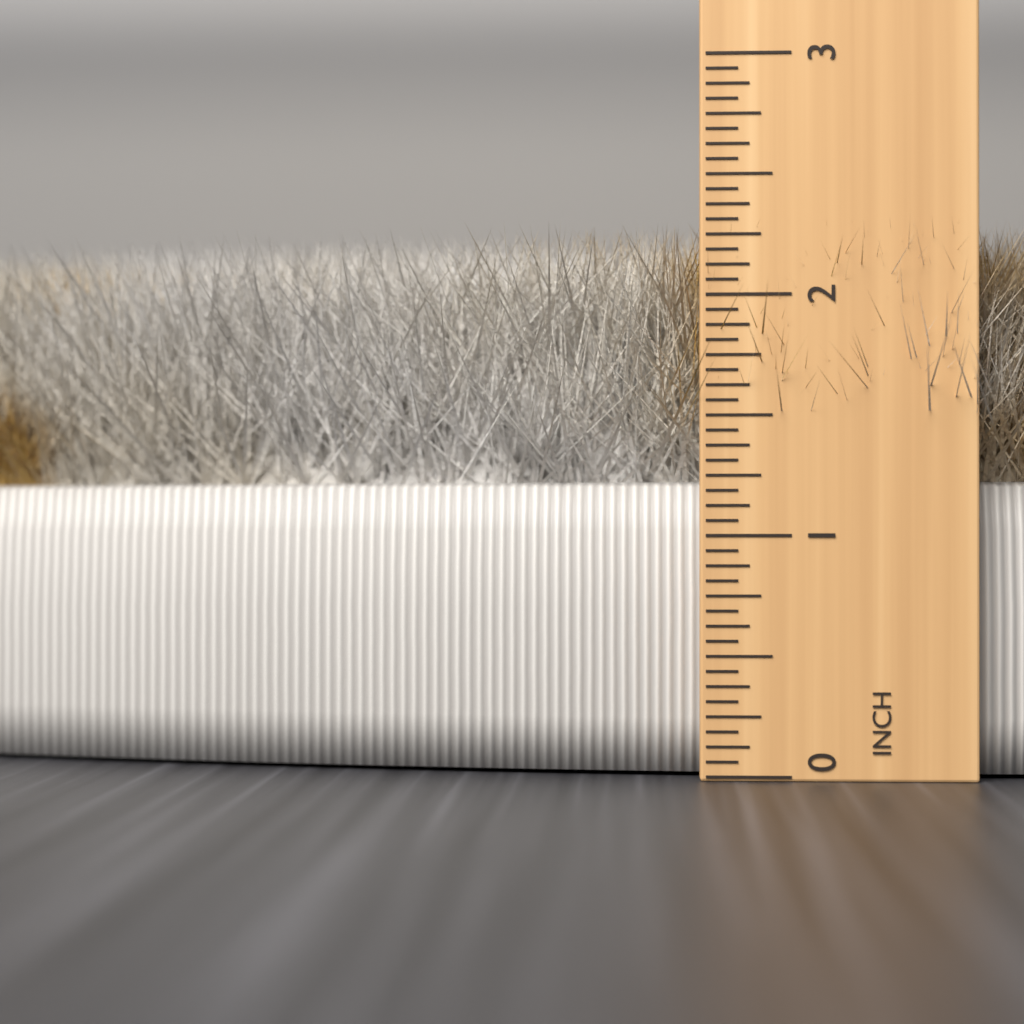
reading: 2.3125 in
